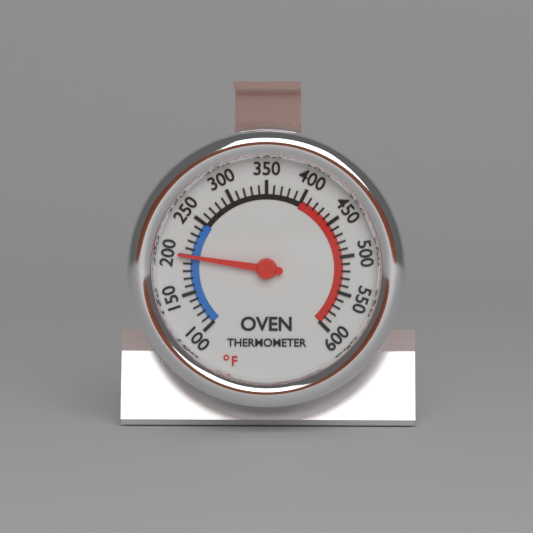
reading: 200 °F
